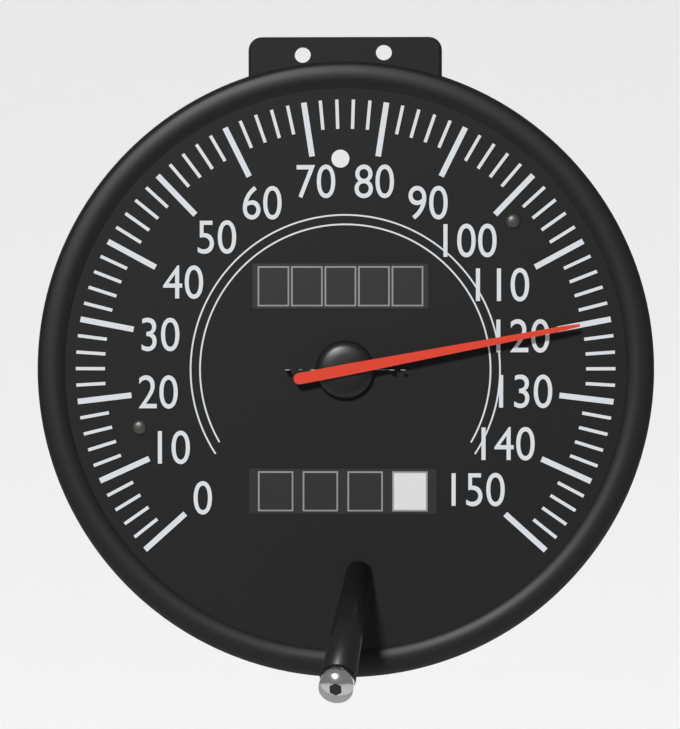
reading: 120 mph
